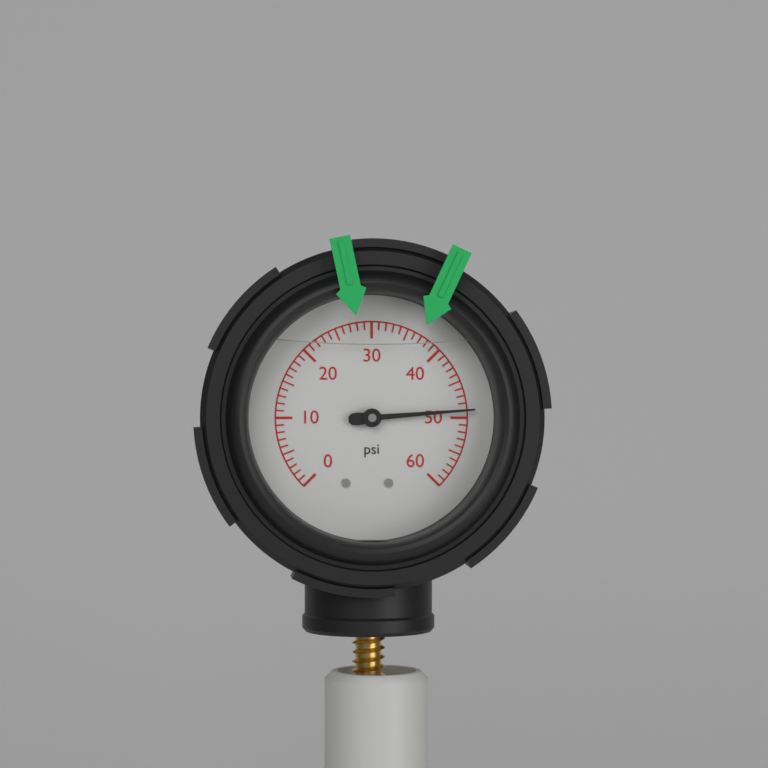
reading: 49 psi
